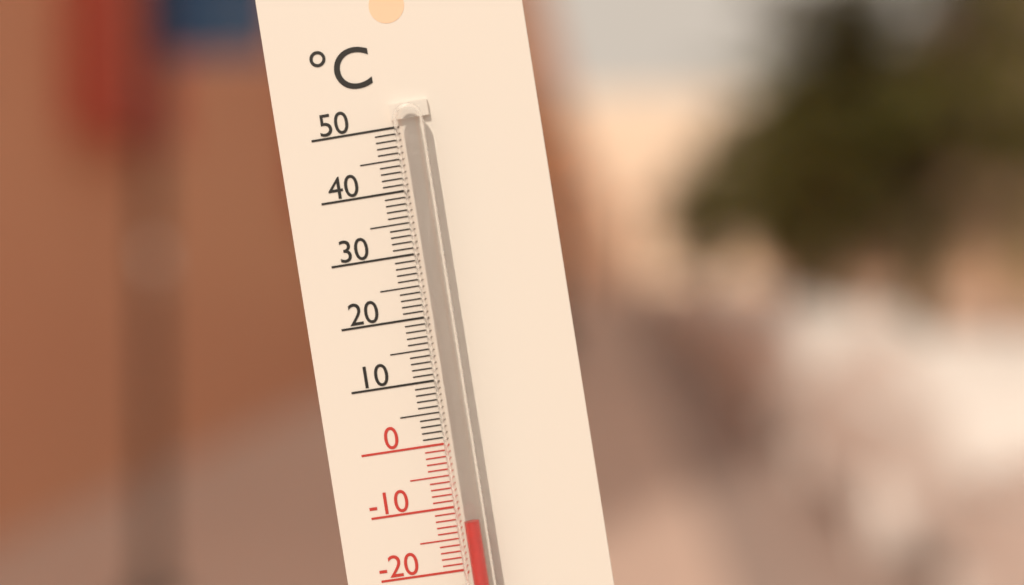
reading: -12 °C
